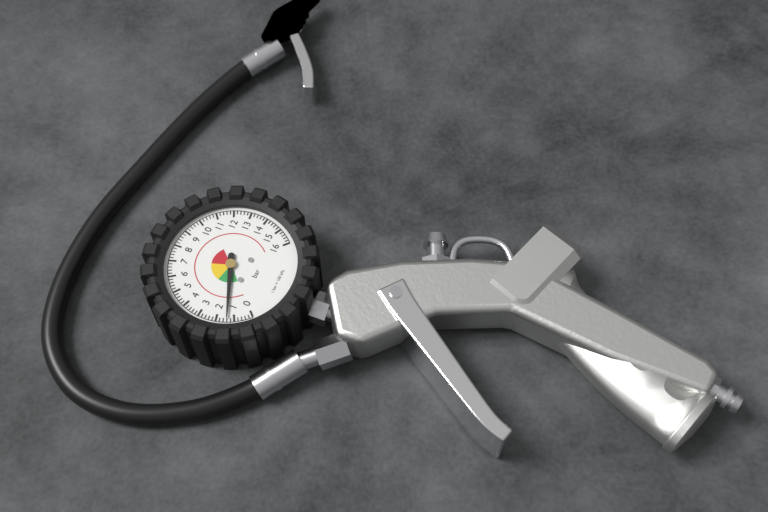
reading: 1.4 bar
